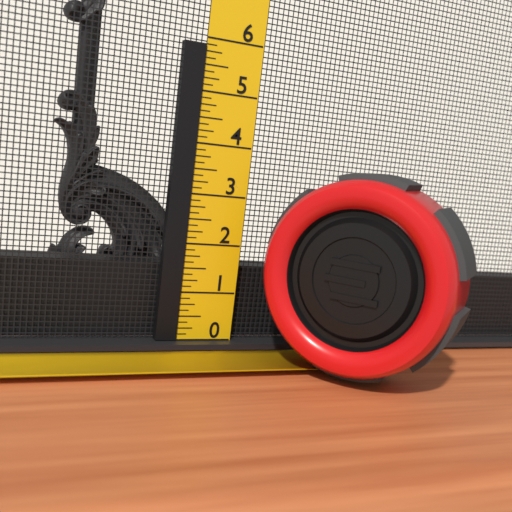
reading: 5.875 (no unit)
